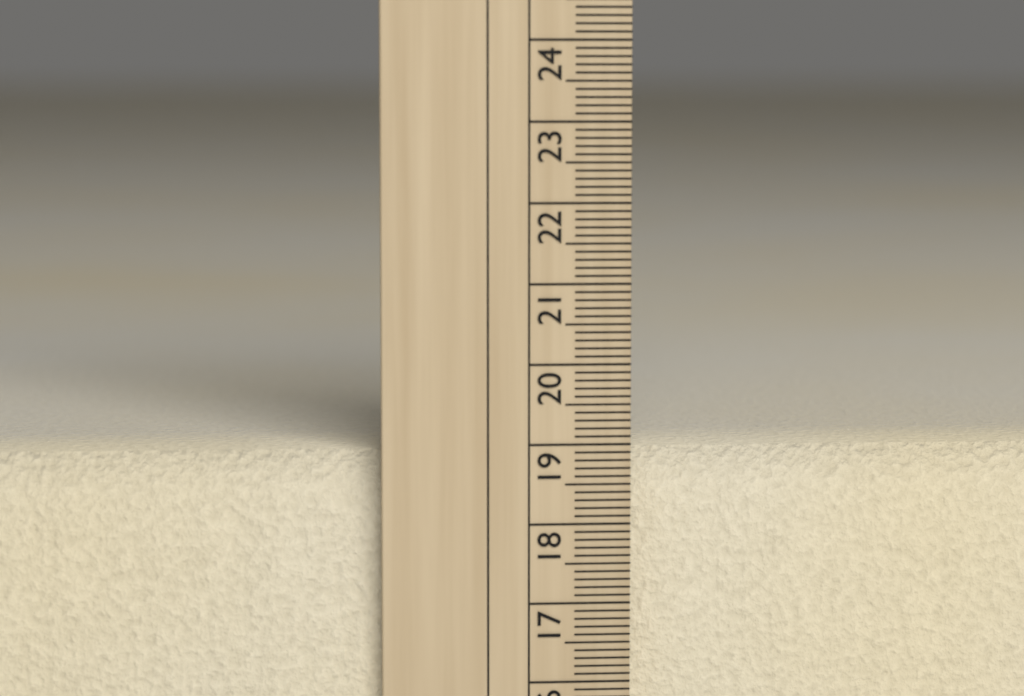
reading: 18.9 cm
